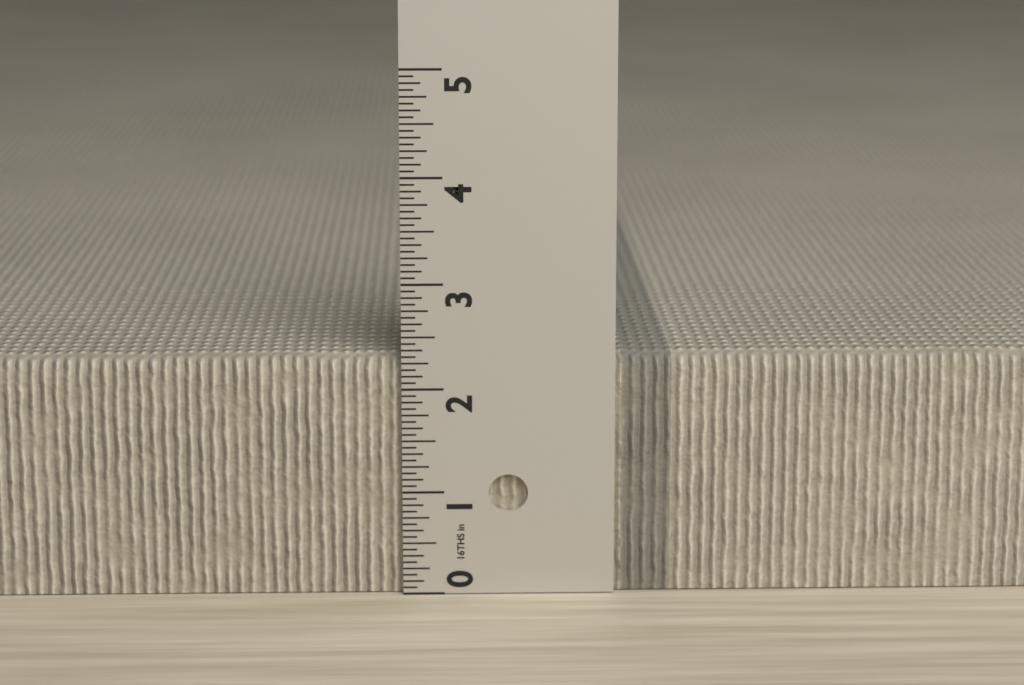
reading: 2.3125 in
